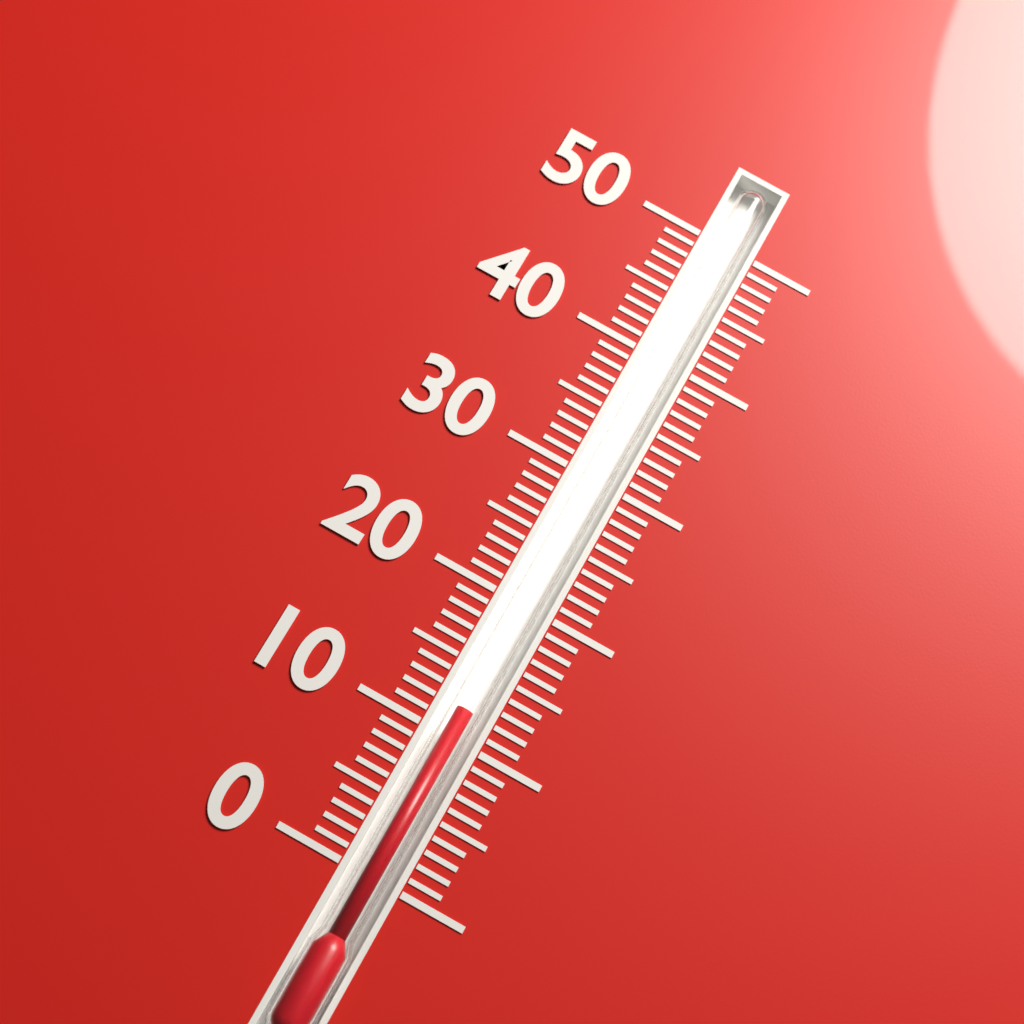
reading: 12 (no unit)
